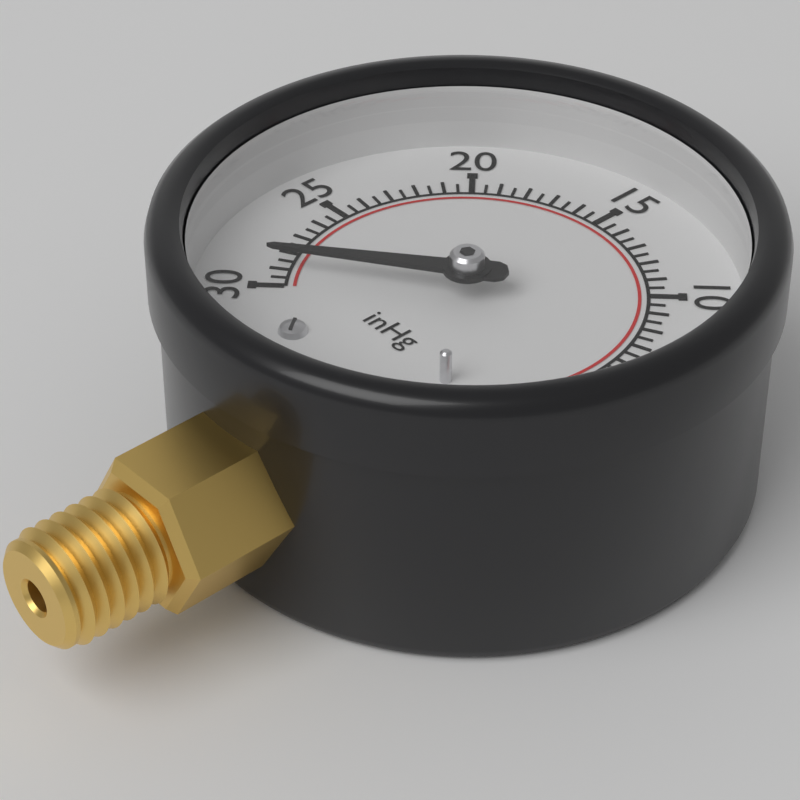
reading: 29.0 inHg
